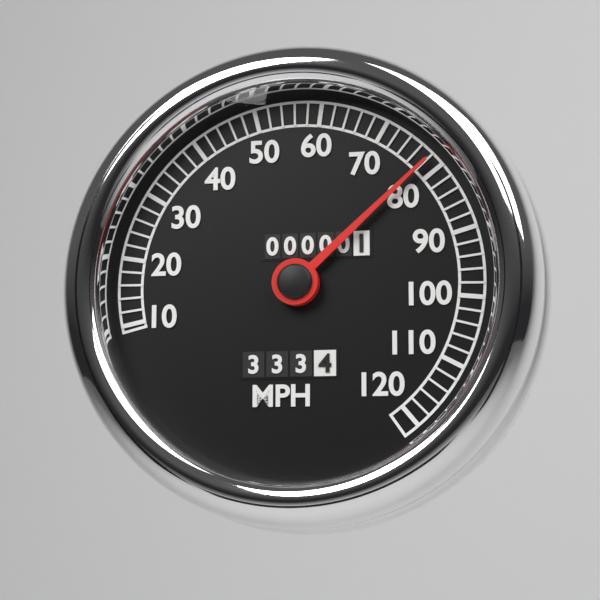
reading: 78 MPH
